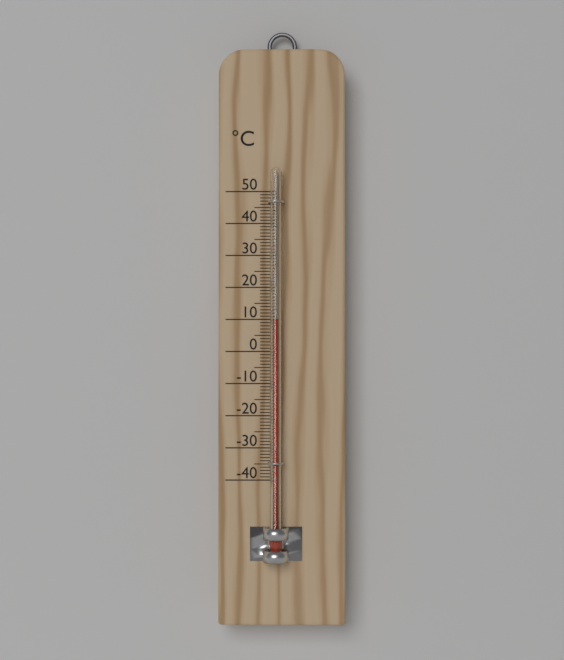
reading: 10 °C
